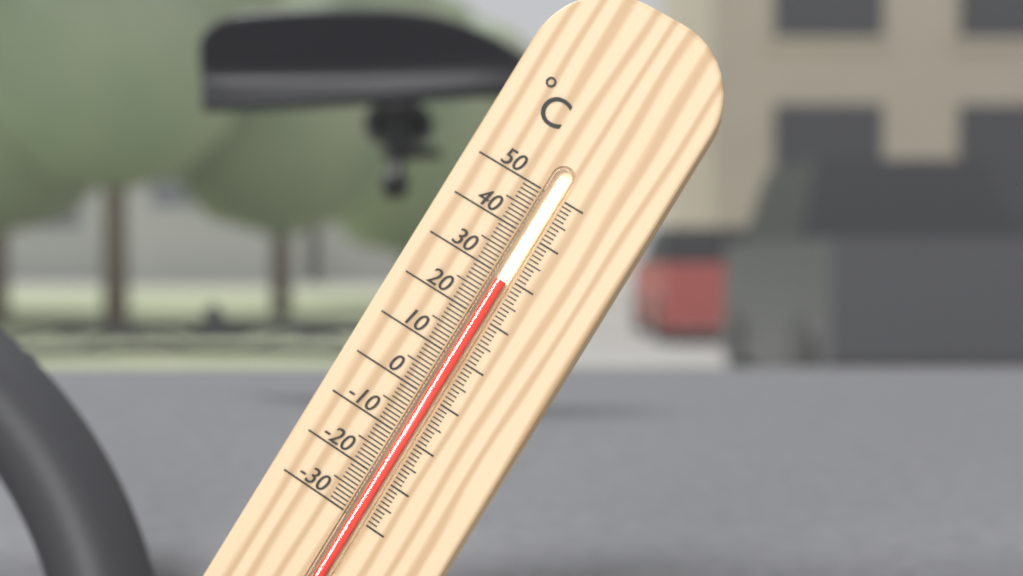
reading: 29 °C
